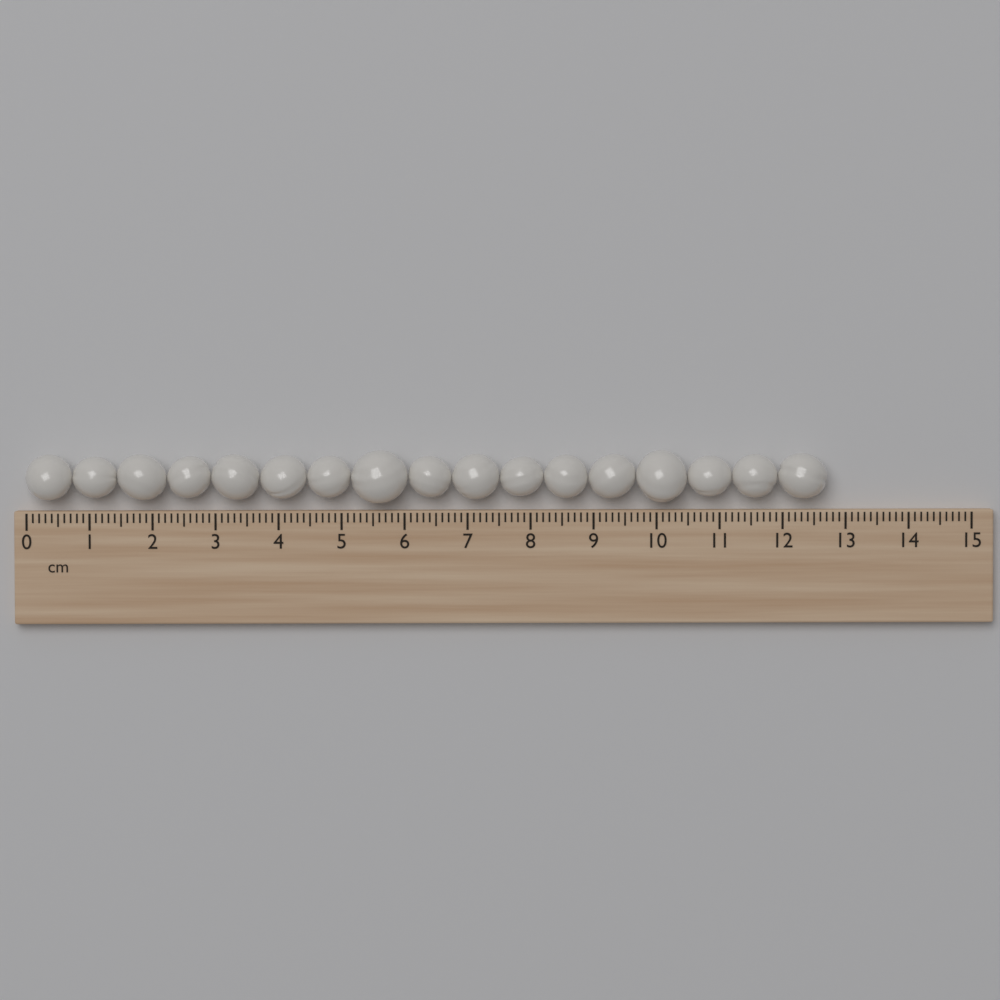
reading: 12.7 cm
